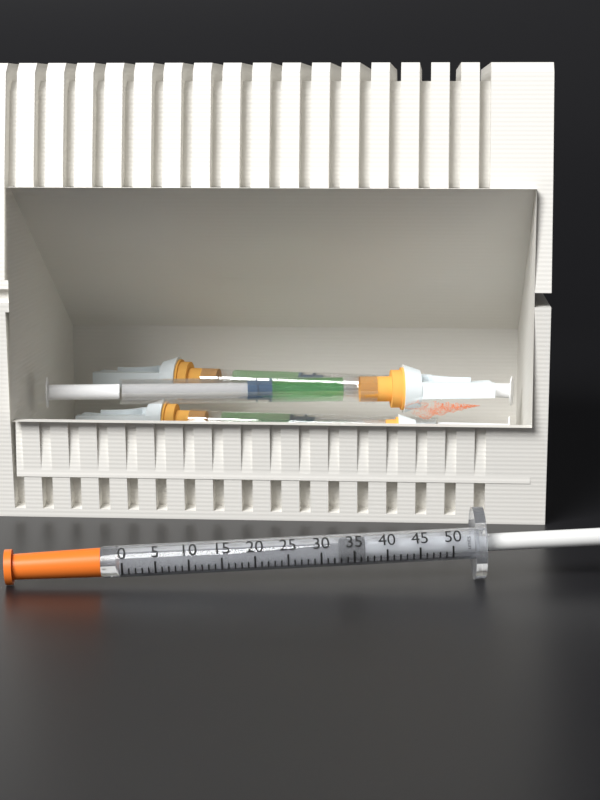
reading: 33 units
